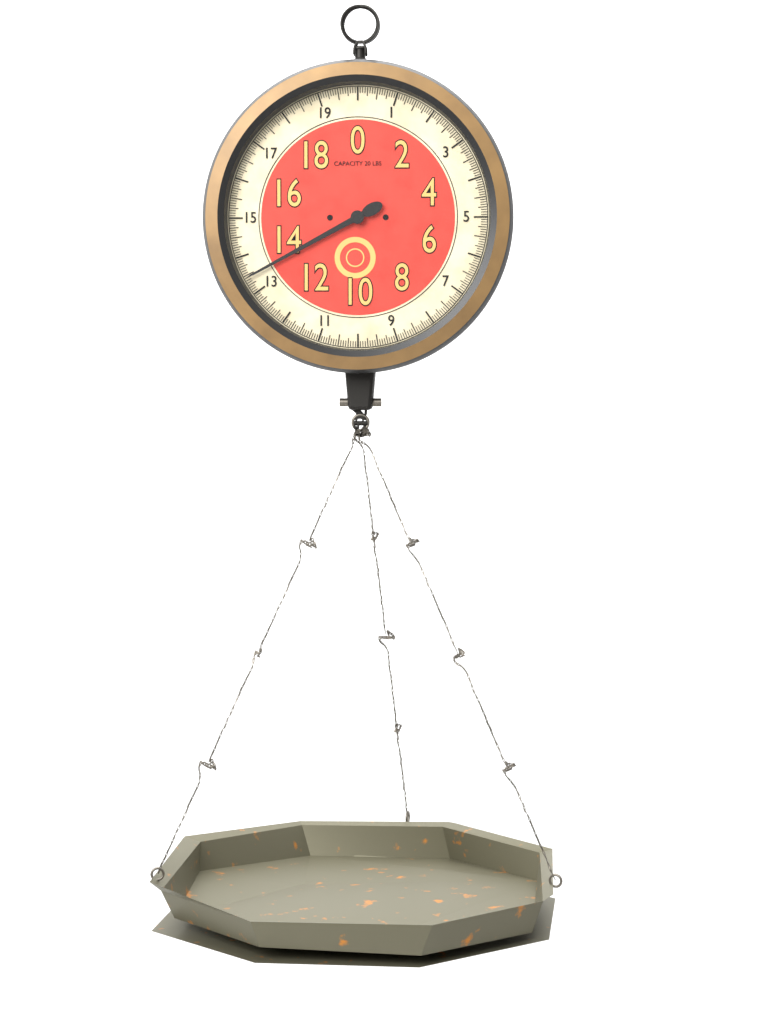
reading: 13.4375 lbs
